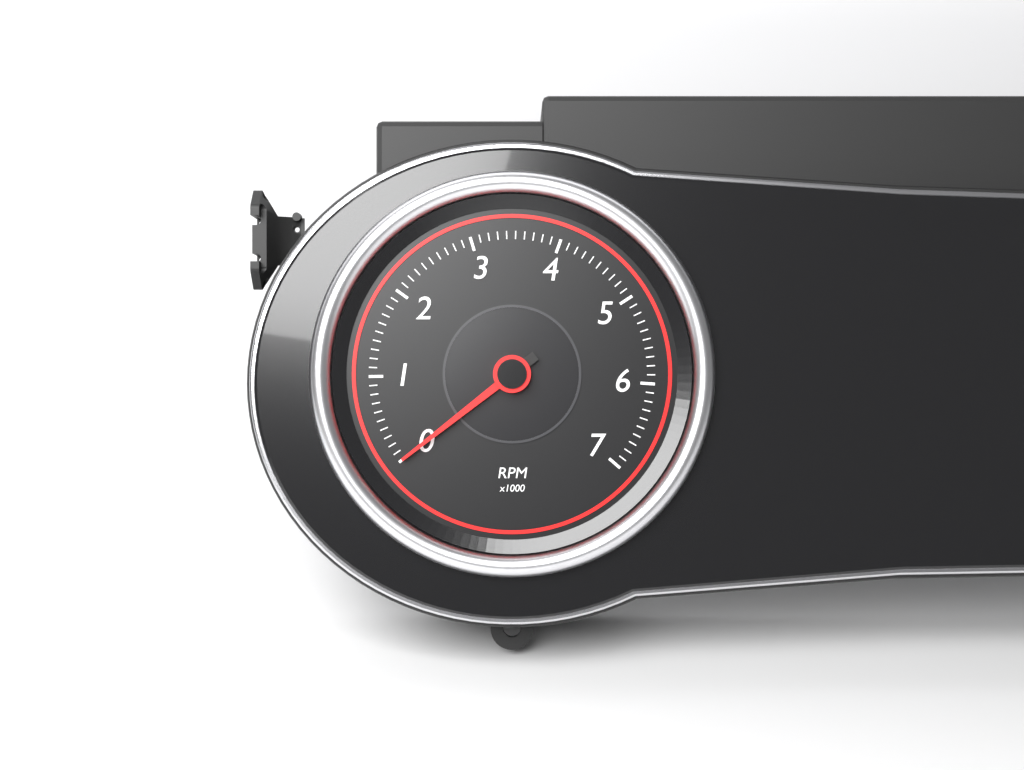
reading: 0 RPM
